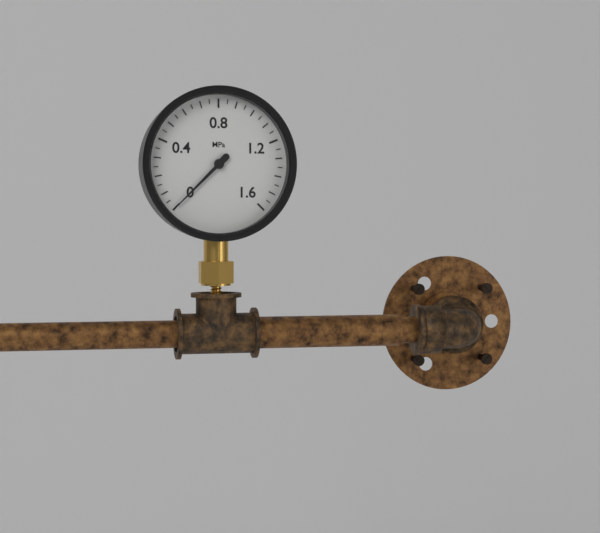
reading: 0.00 MPa
